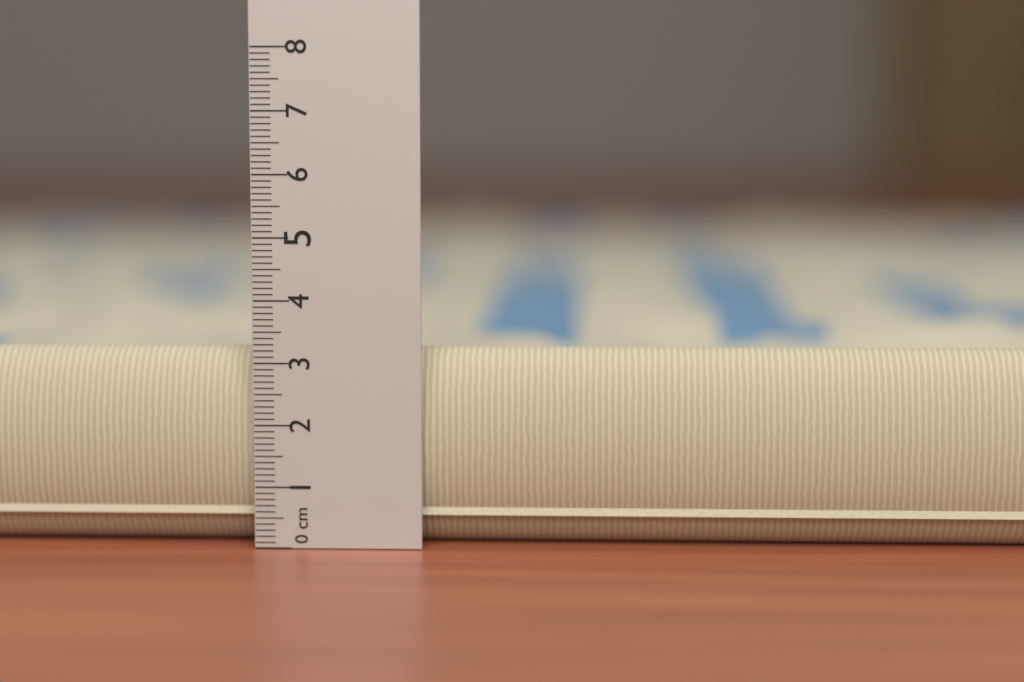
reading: 3.2 cm
